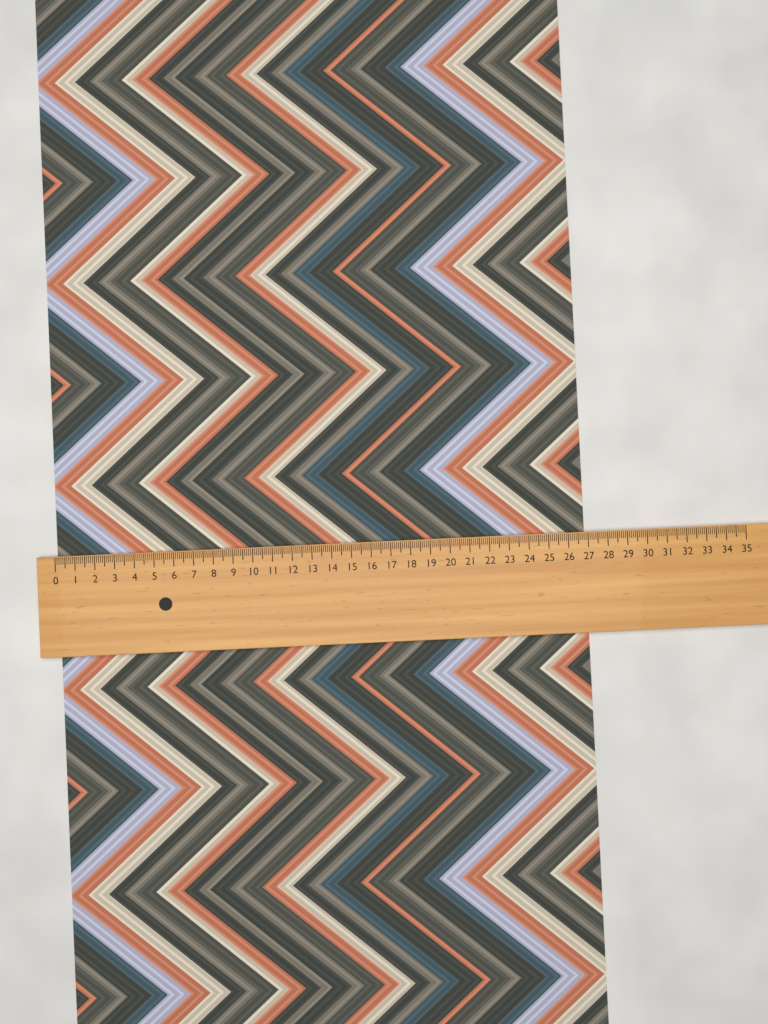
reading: 26.9 (no unit)
